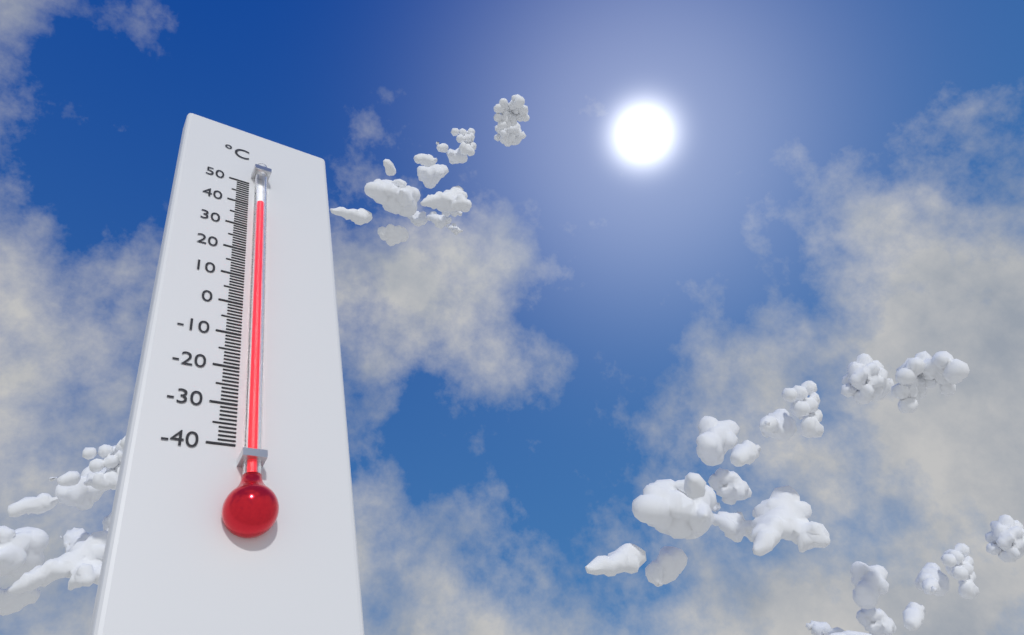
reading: 39 °C
